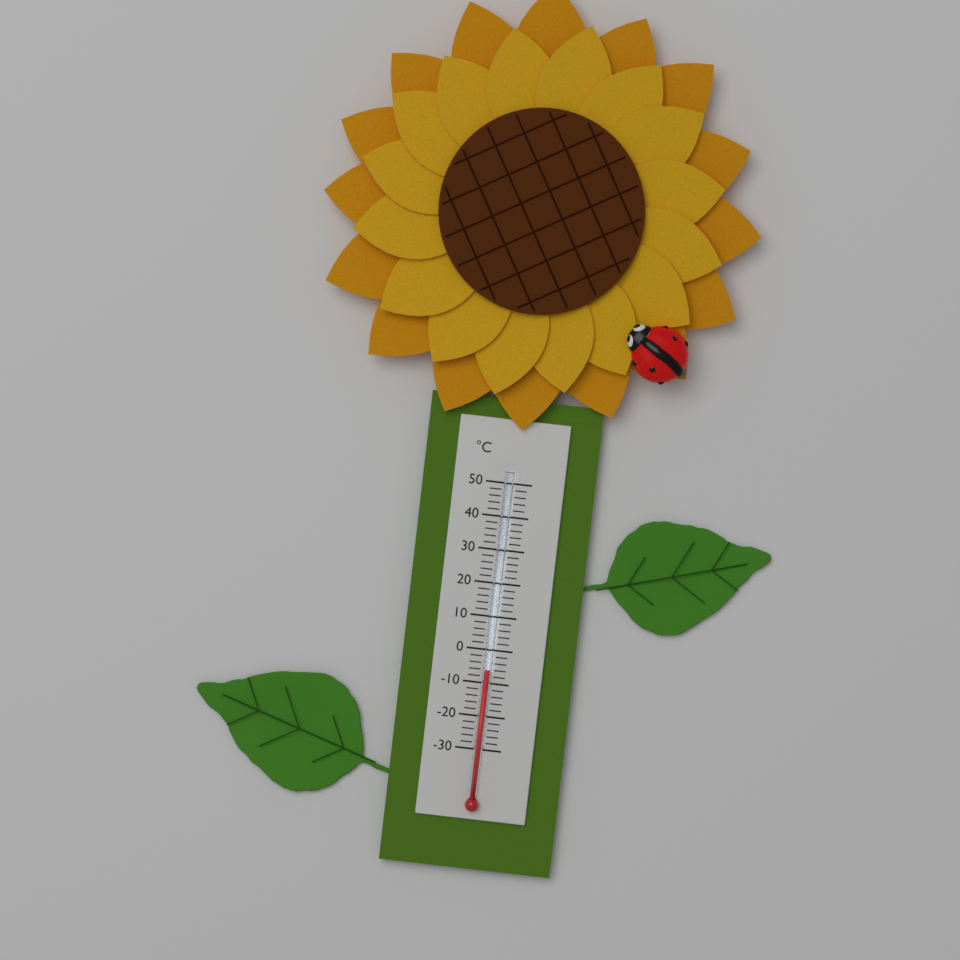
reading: -6 °C
